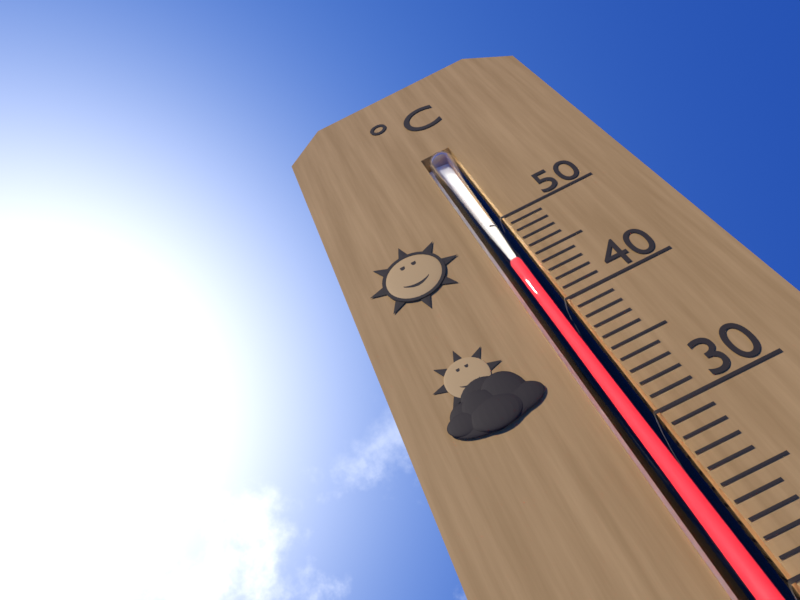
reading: 45 °C
